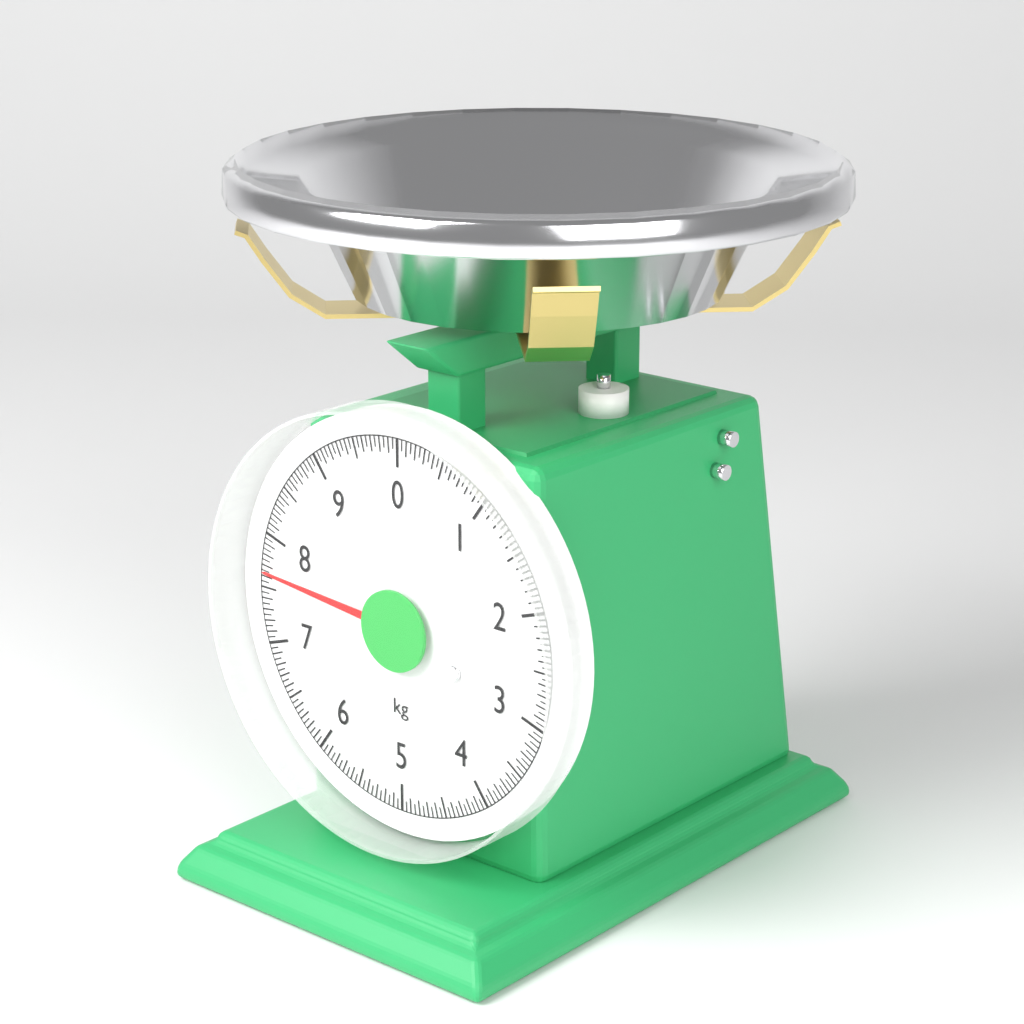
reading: 7.65 kg
